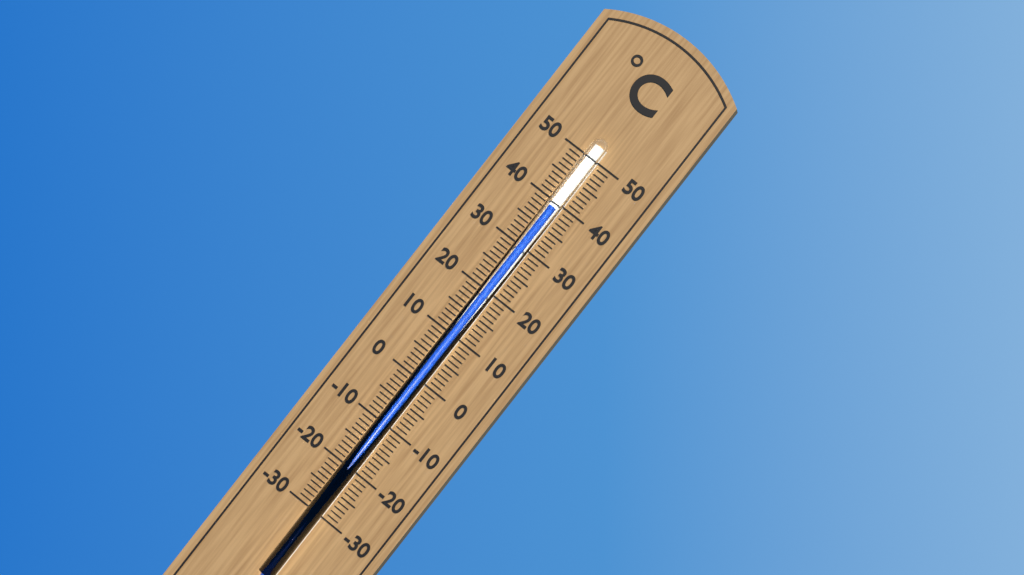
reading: 39 °C
